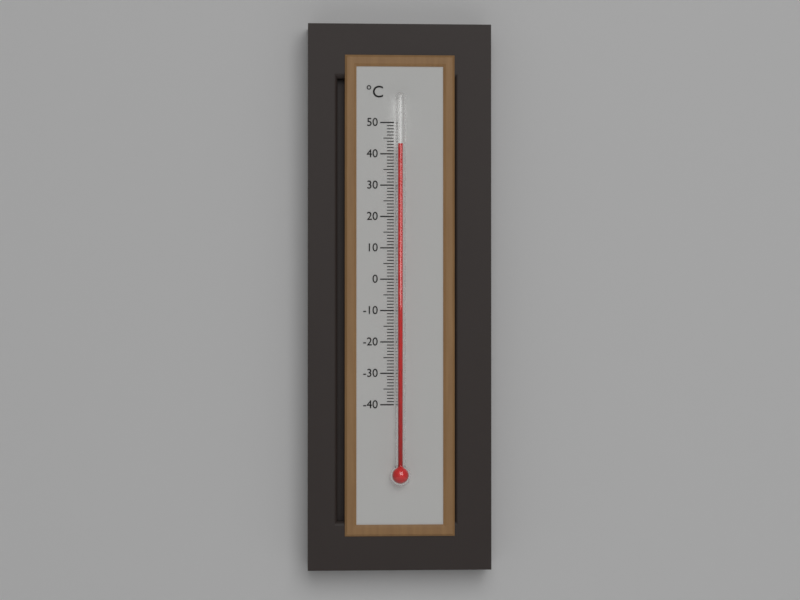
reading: 43 °C
